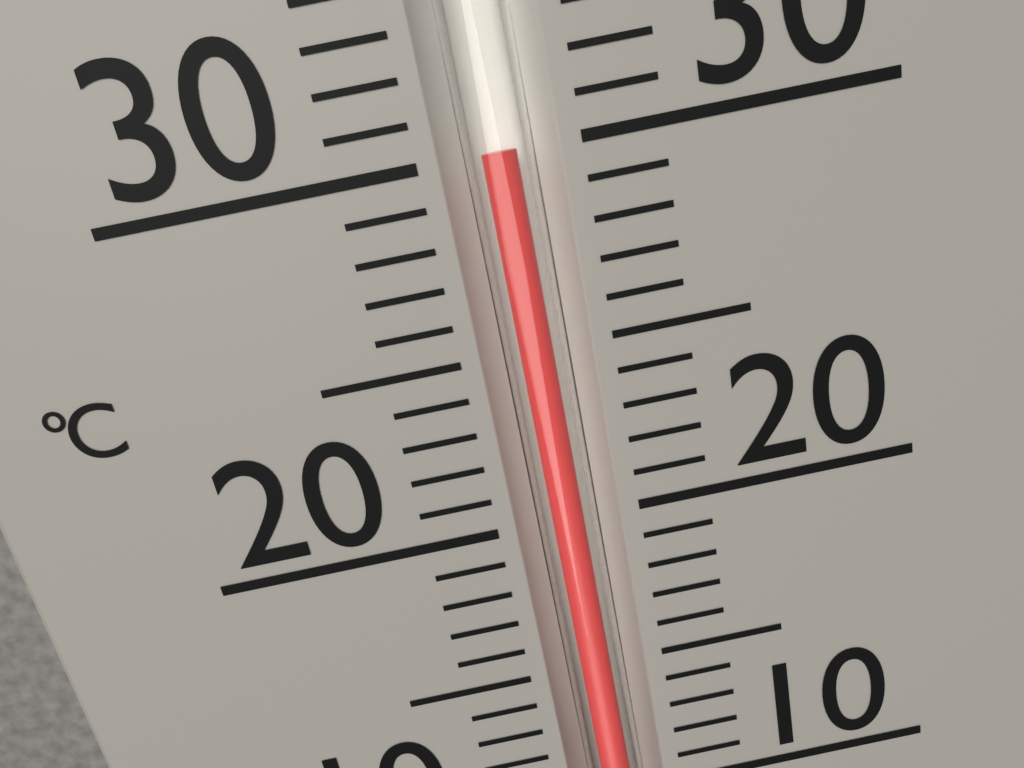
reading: 30 °C
